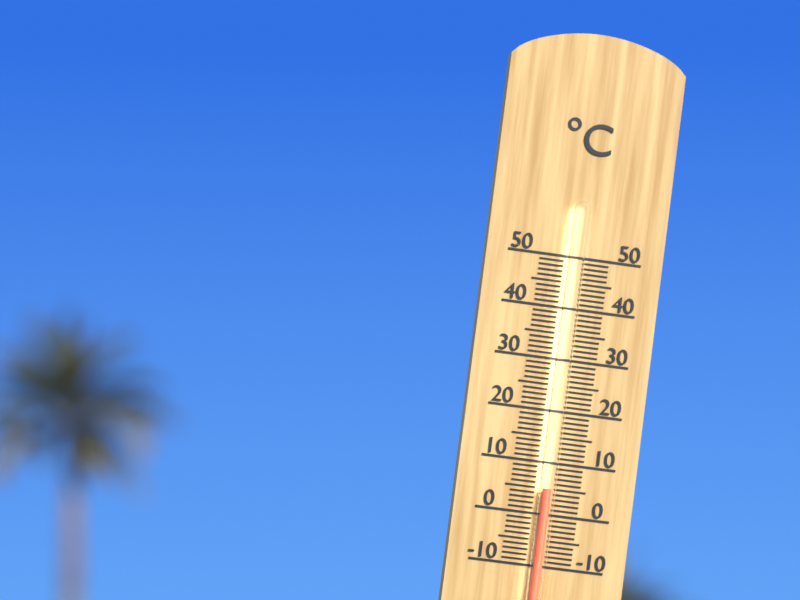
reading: 5 °C
